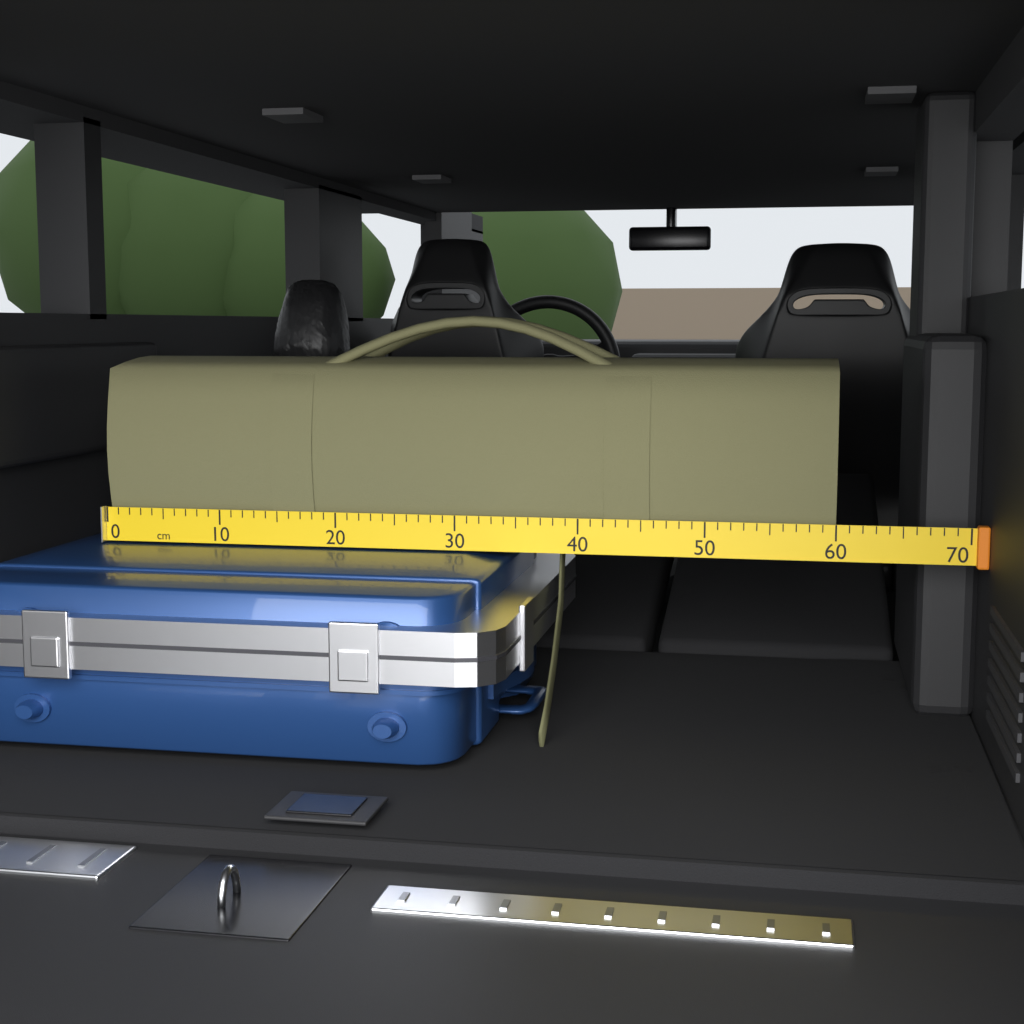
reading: 60 cm
